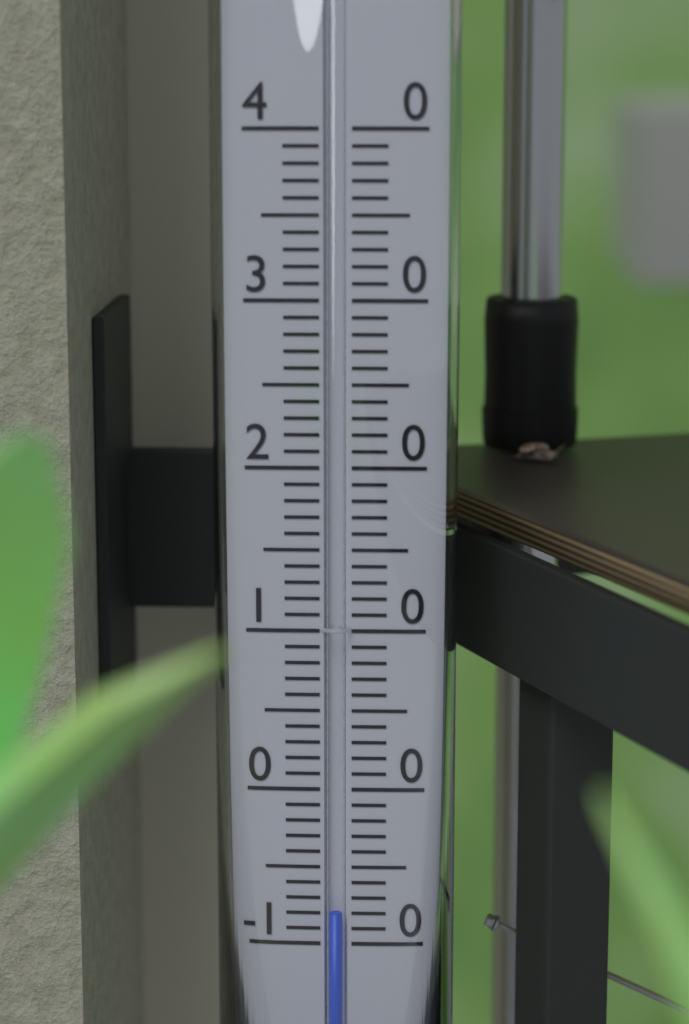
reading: -8 (no unit)
